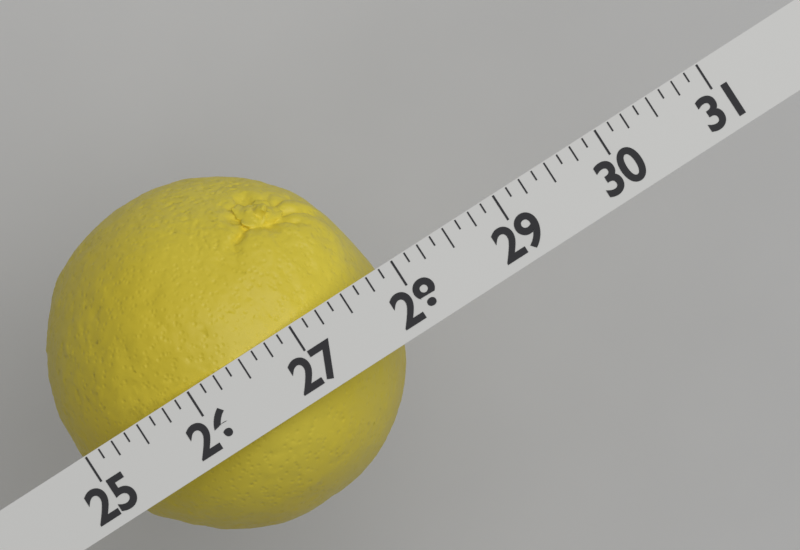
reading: 27.875 (no unit)
